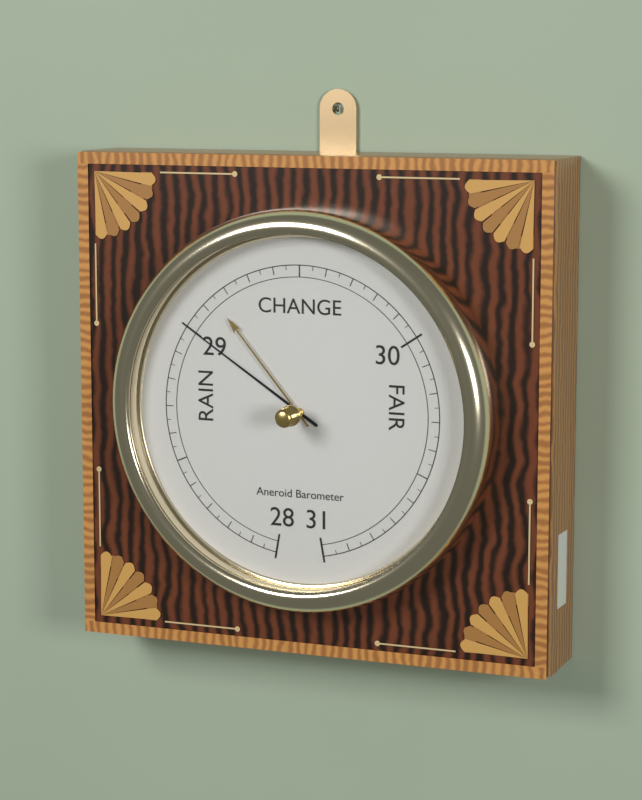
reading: 29.00 inHg
